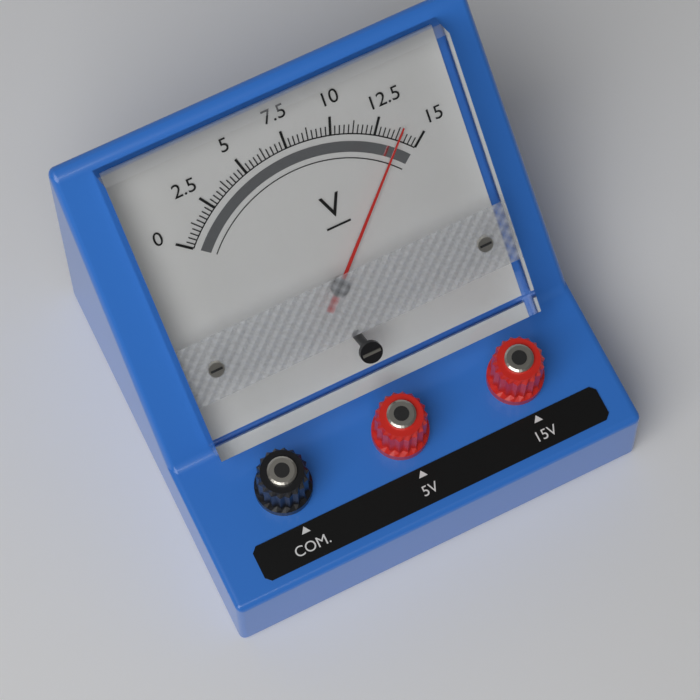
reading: 13.75 V
